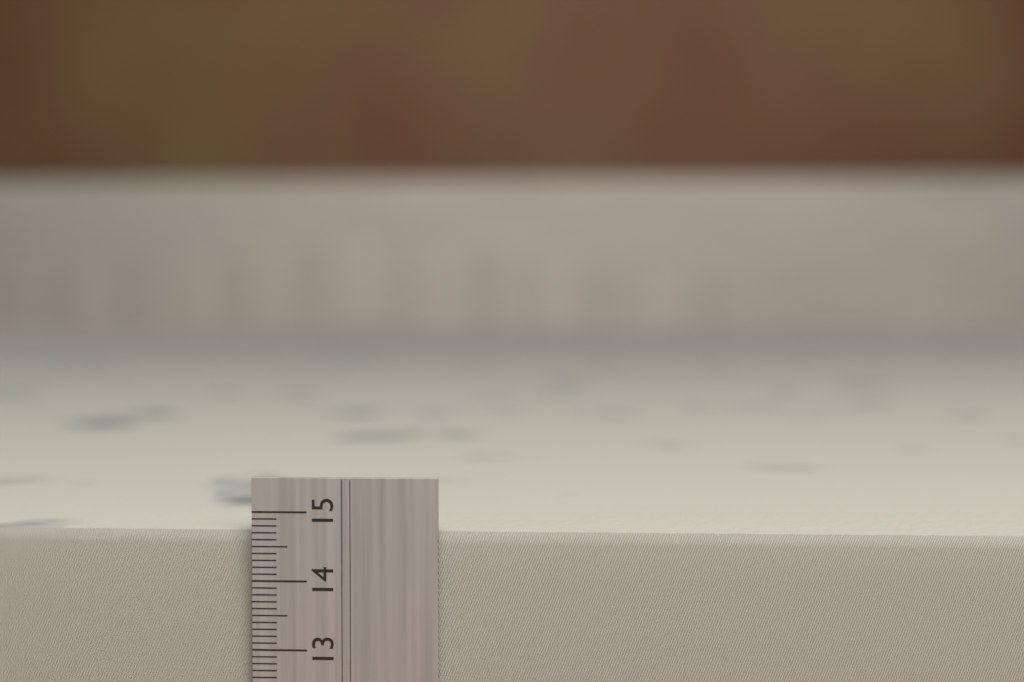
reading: 14.7 cm
